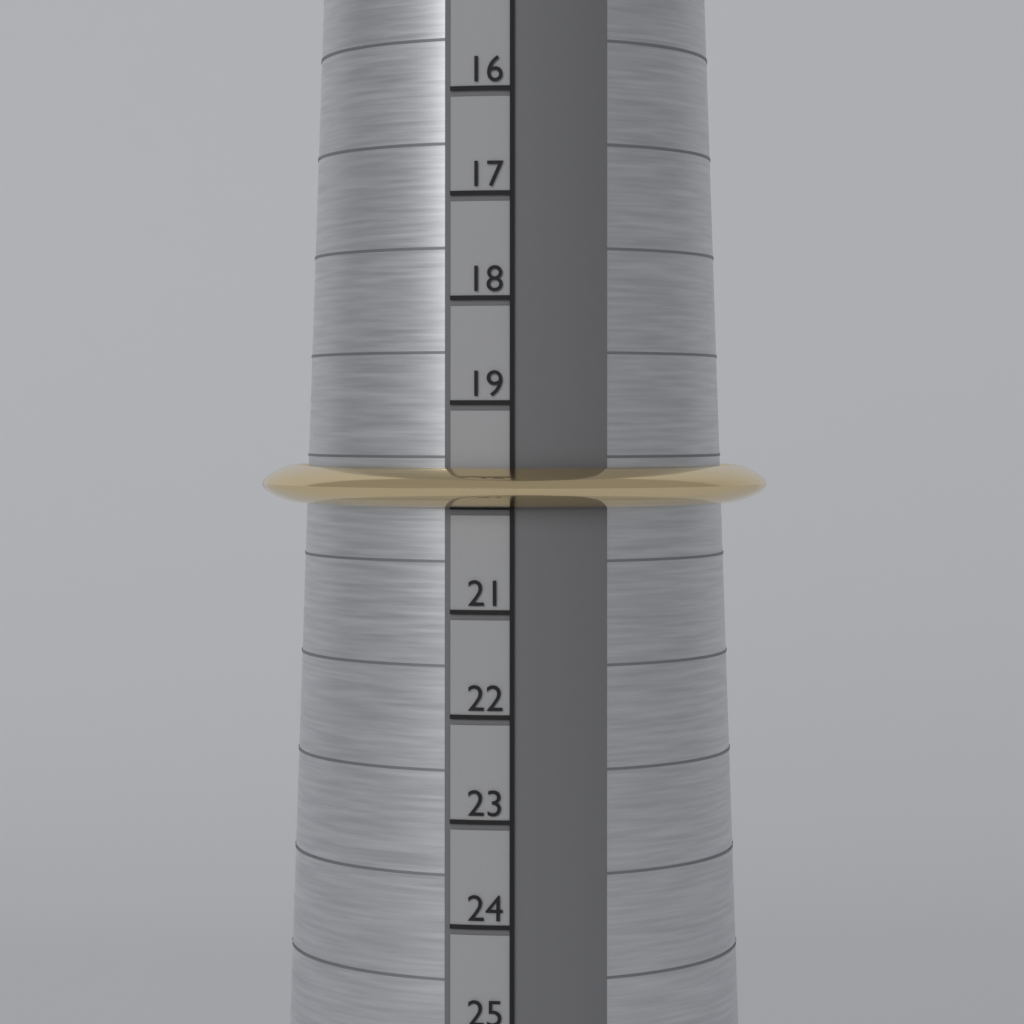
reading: 20 (no unit)
